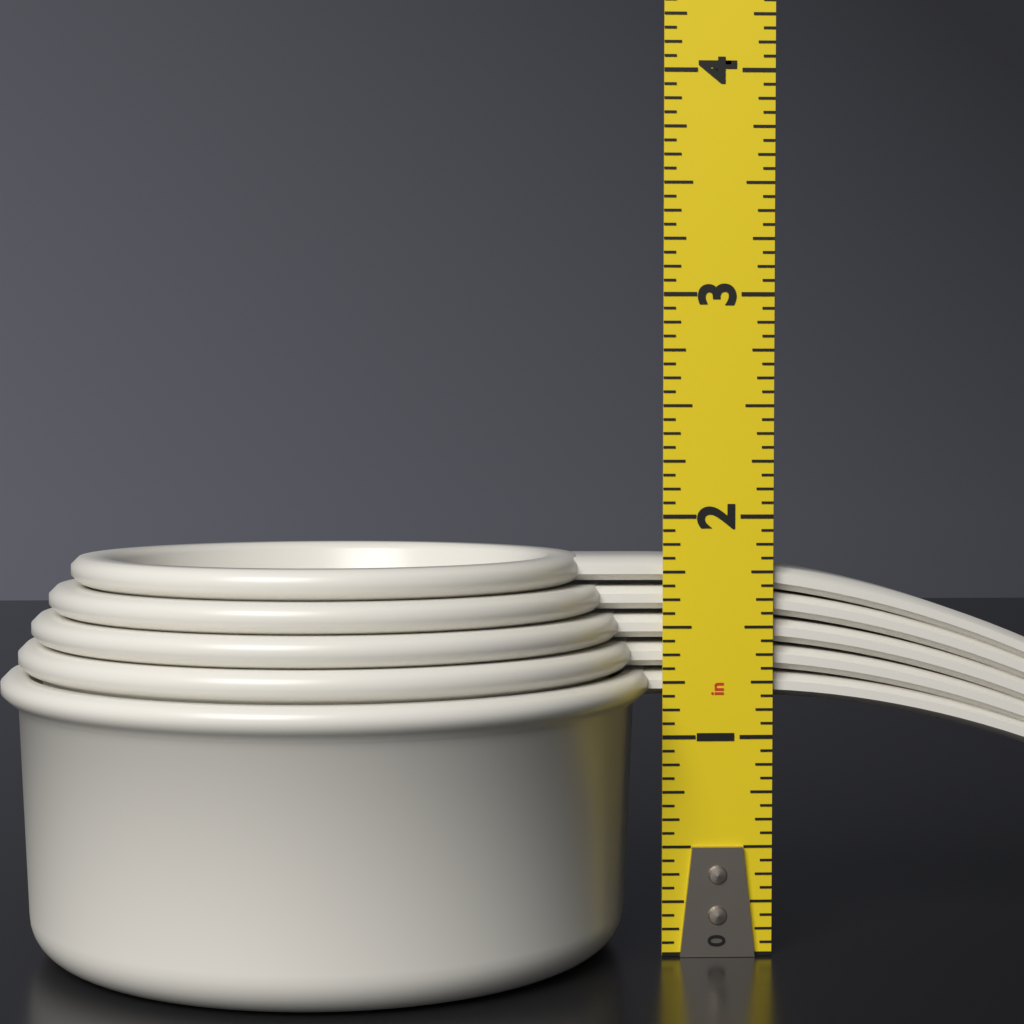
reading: 1.8125 in
